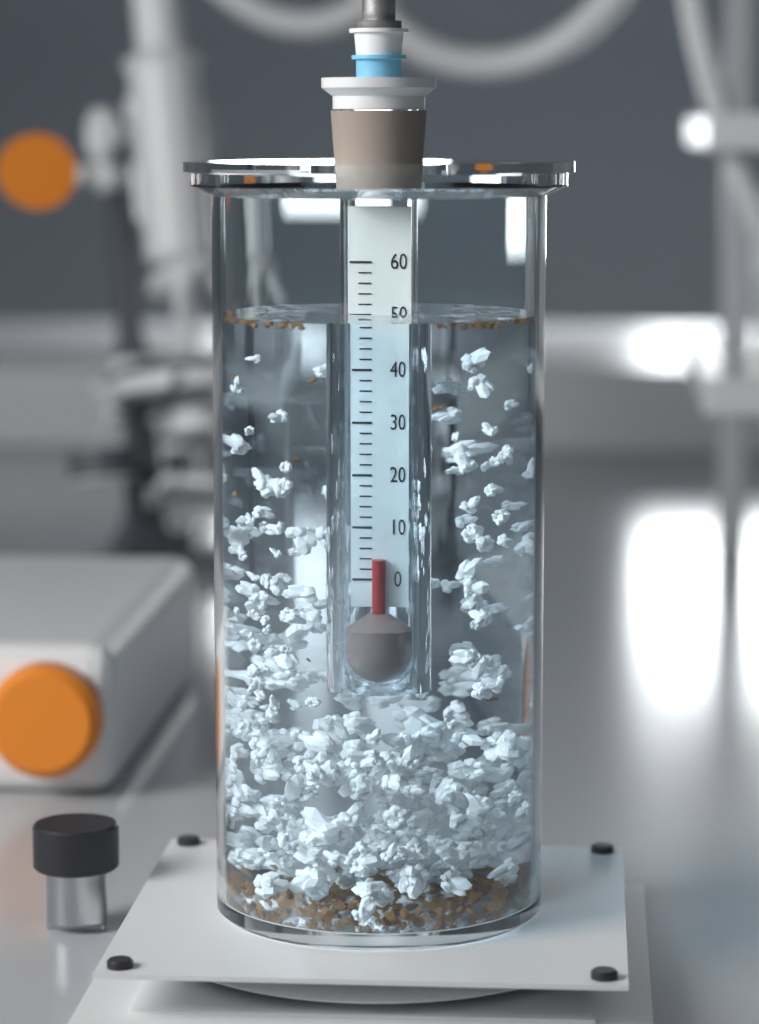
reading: 4 (no unit)
